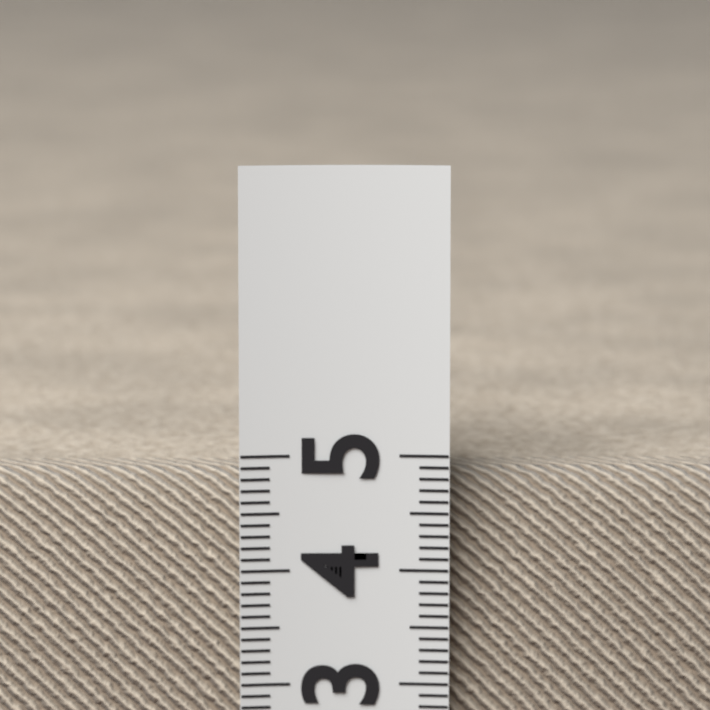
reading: 4.8 (no unit)
